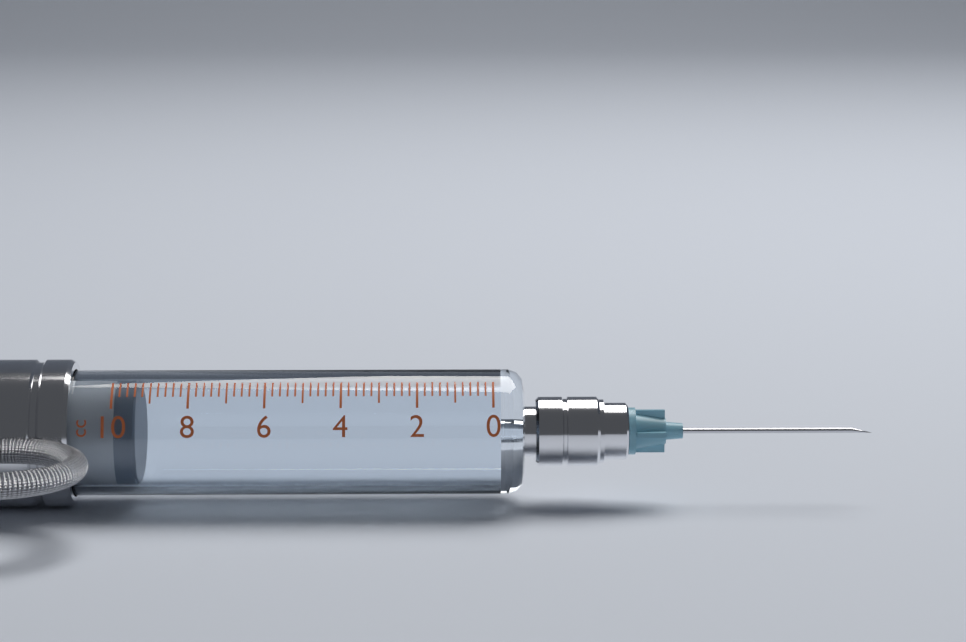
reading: 9.4 cc
